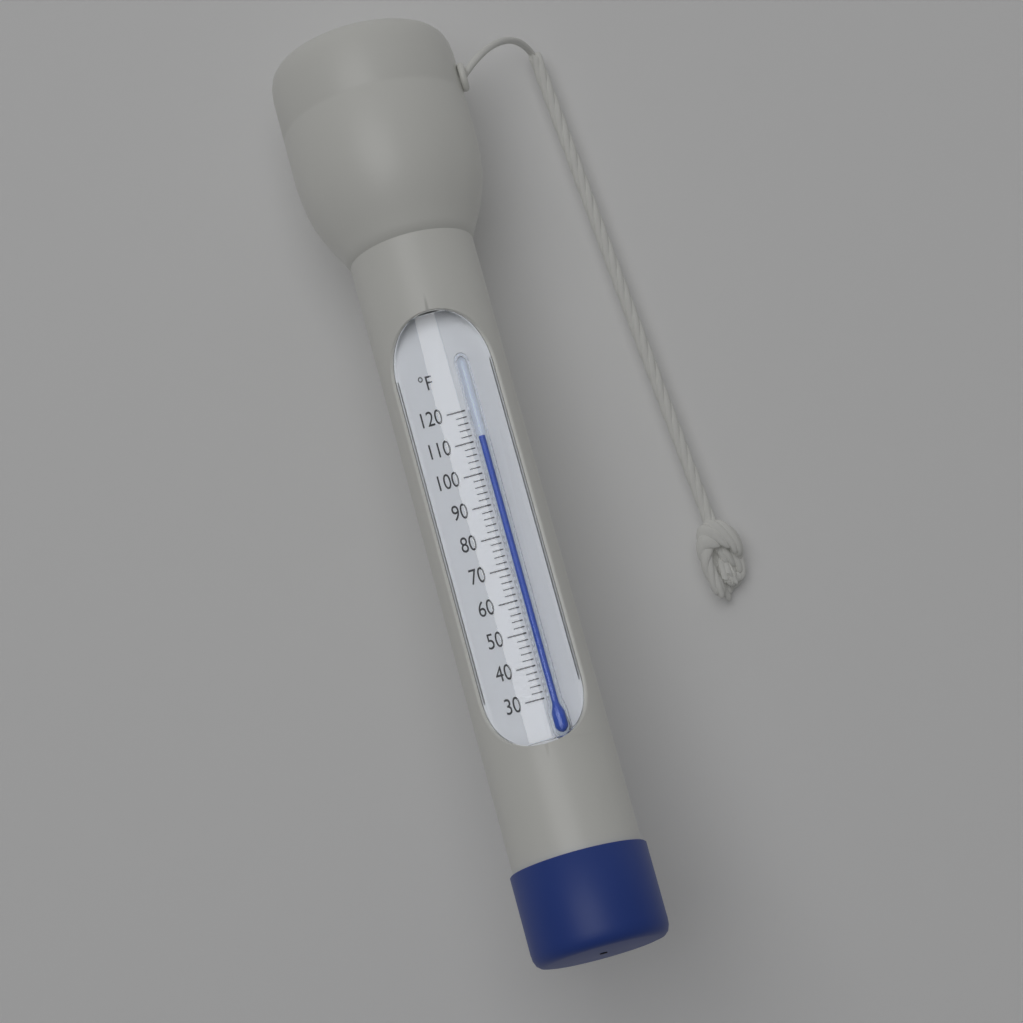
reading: 110 °F
